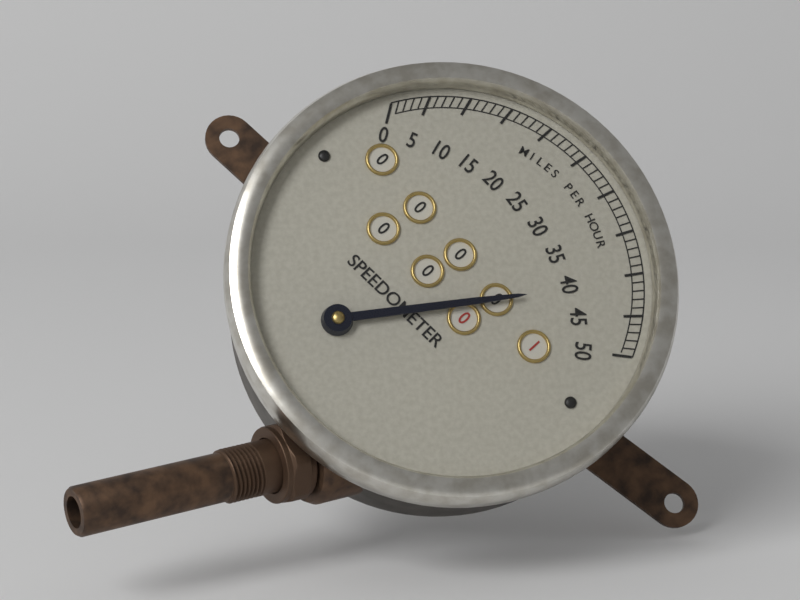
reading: 41 mph
